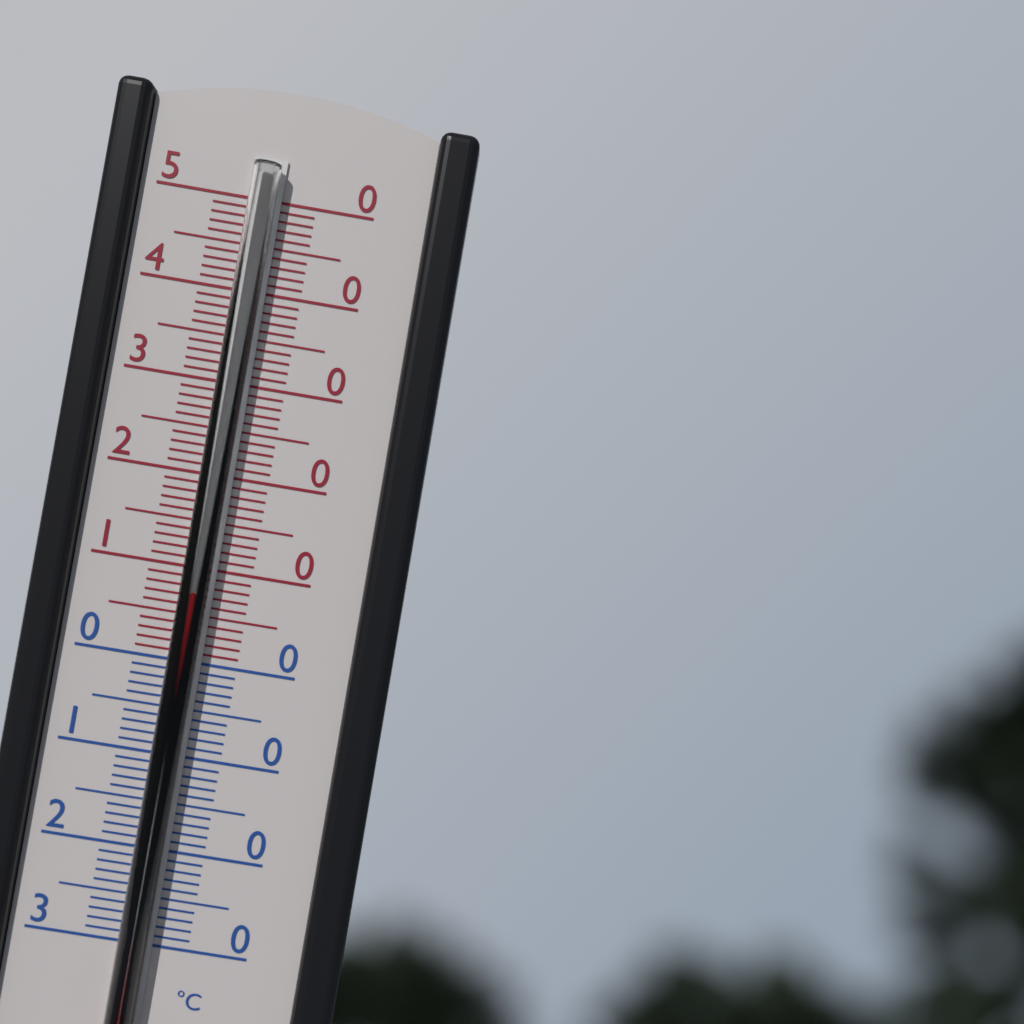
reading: 8 °C
